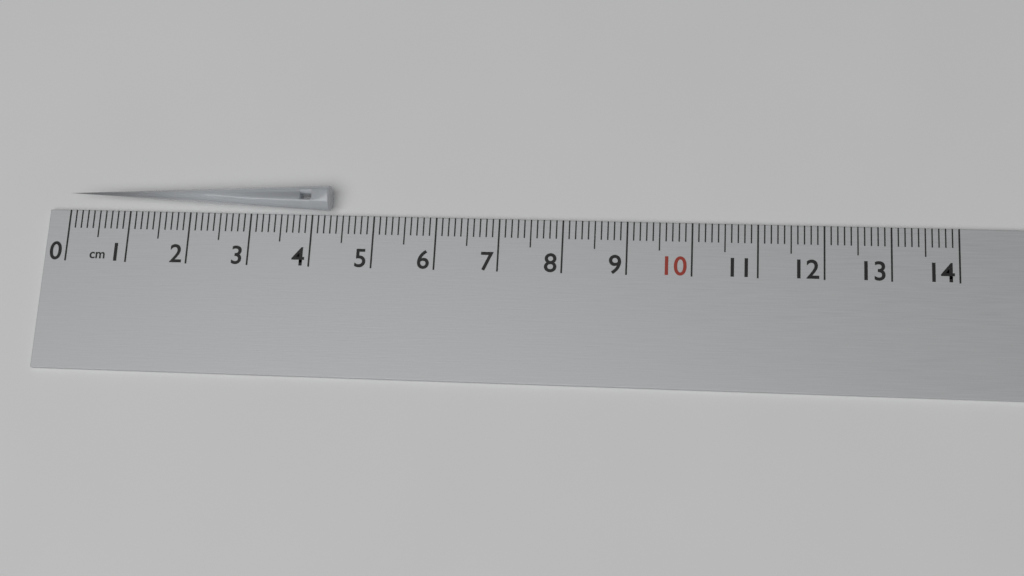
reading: 4.3 cm
